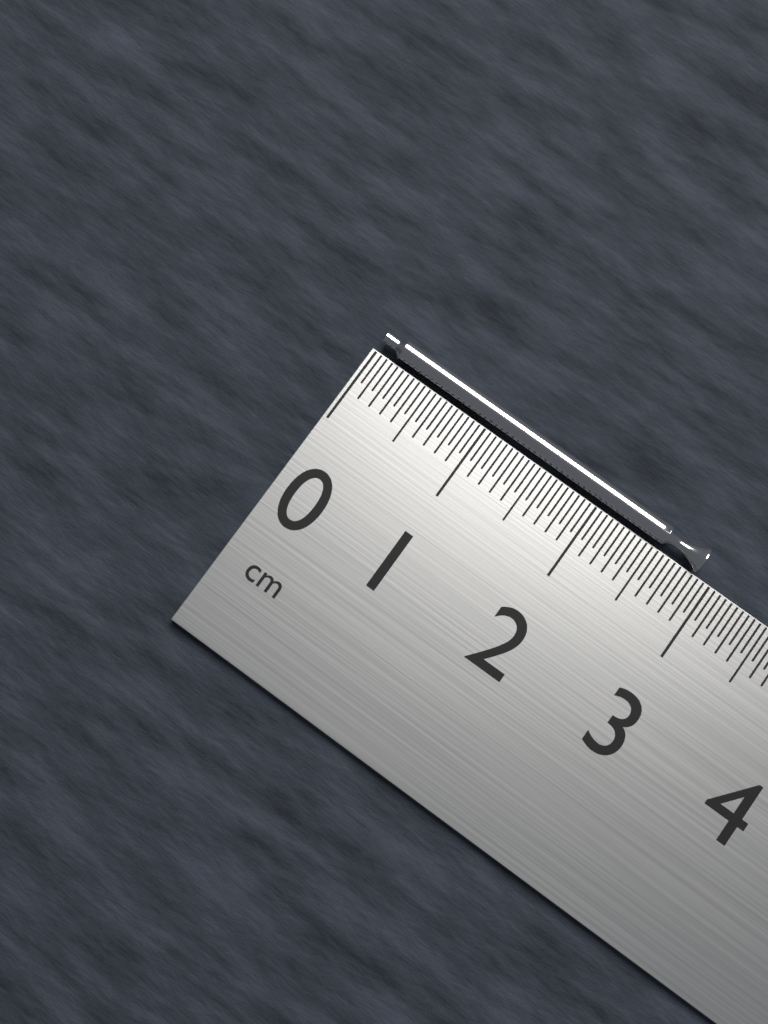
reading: 2.85 cm
